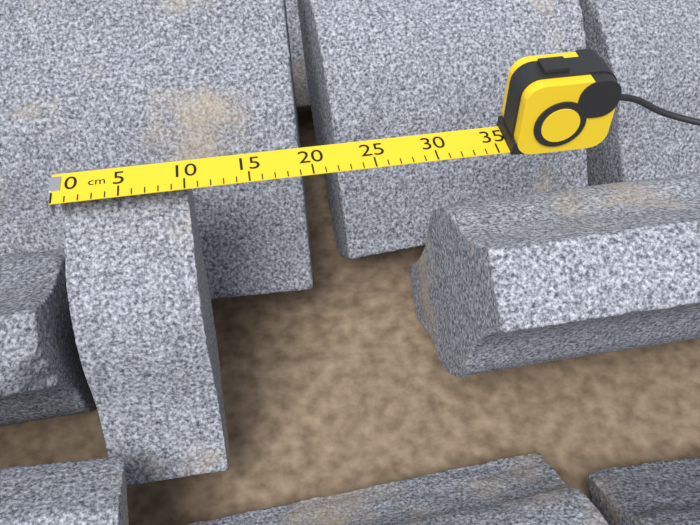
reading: 10 cm
